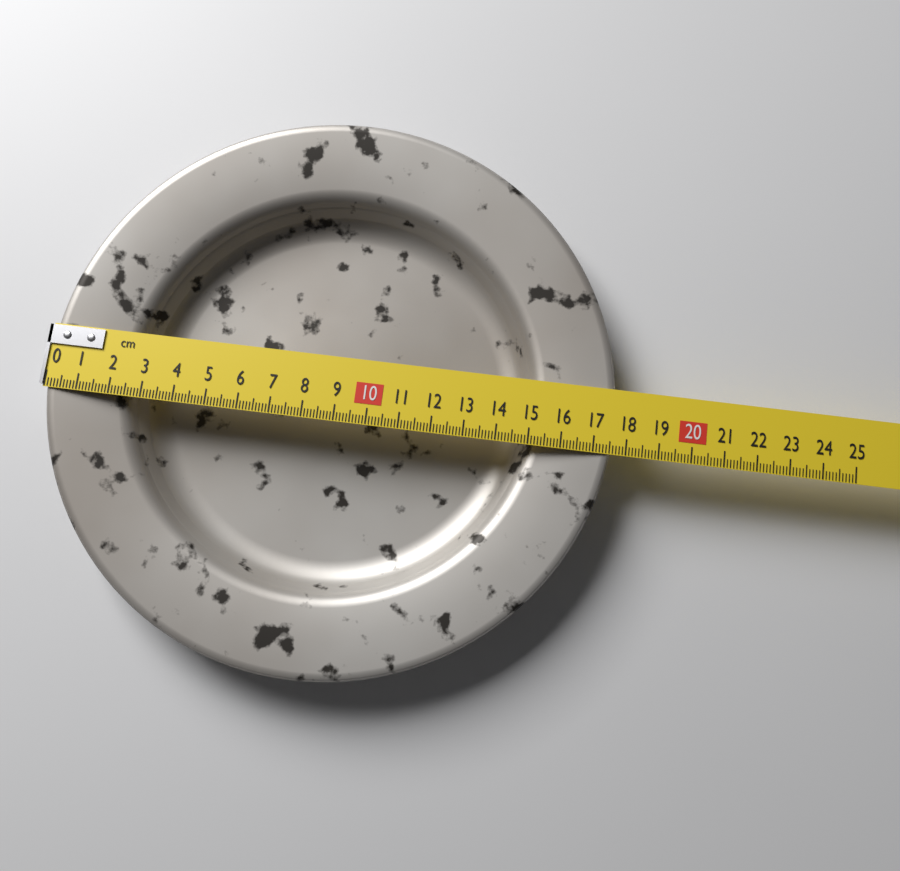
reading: 17.6 cm
